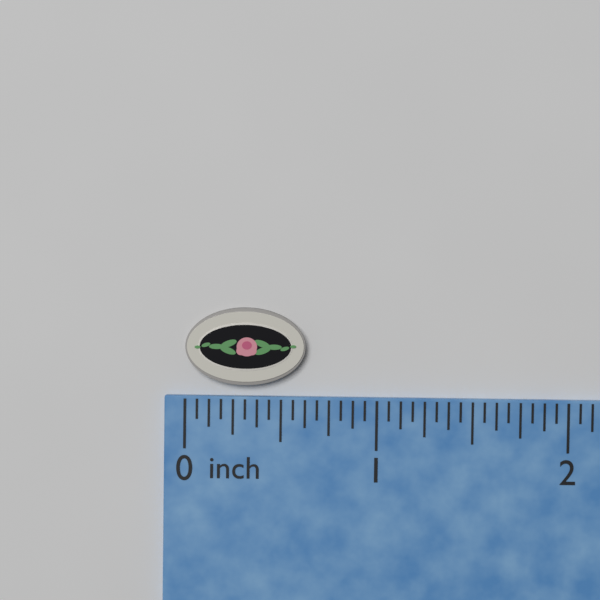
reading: 0.6250 inch
